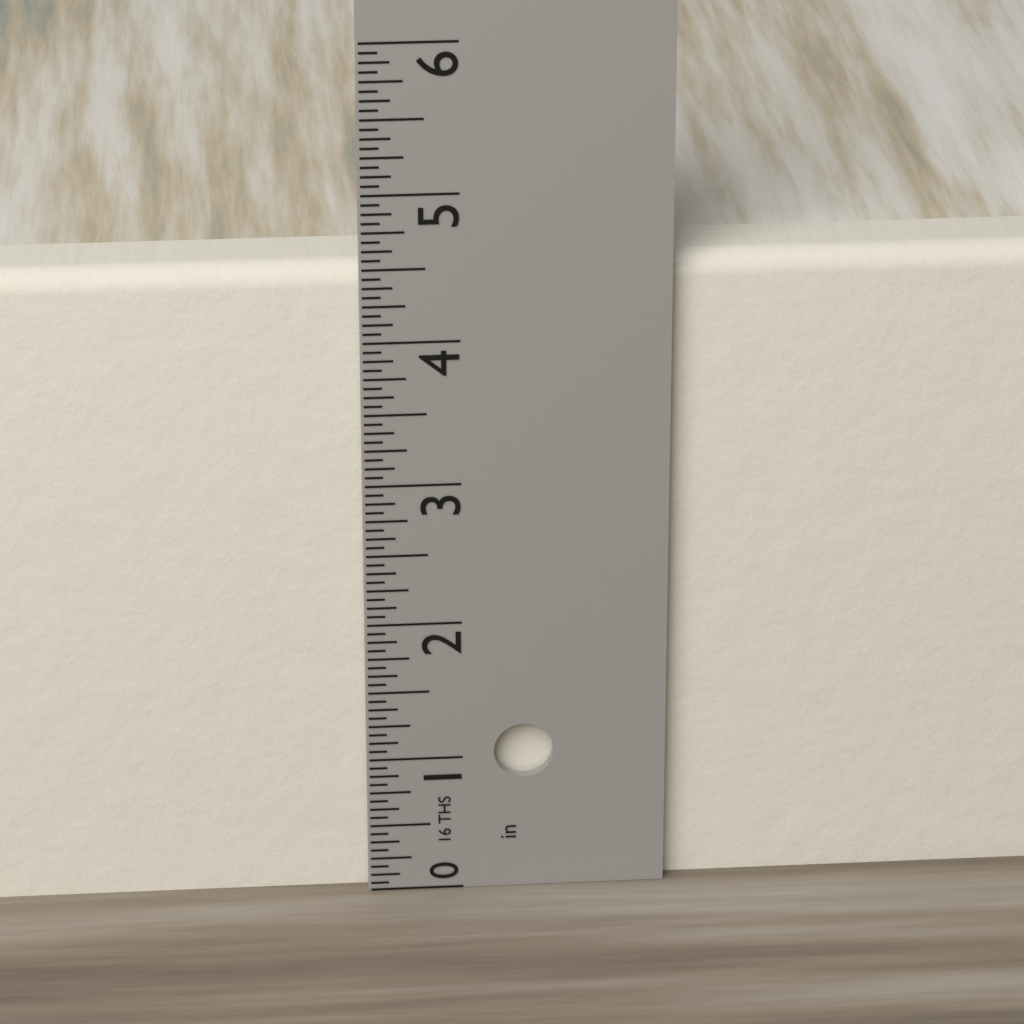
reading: 4.5000 in
